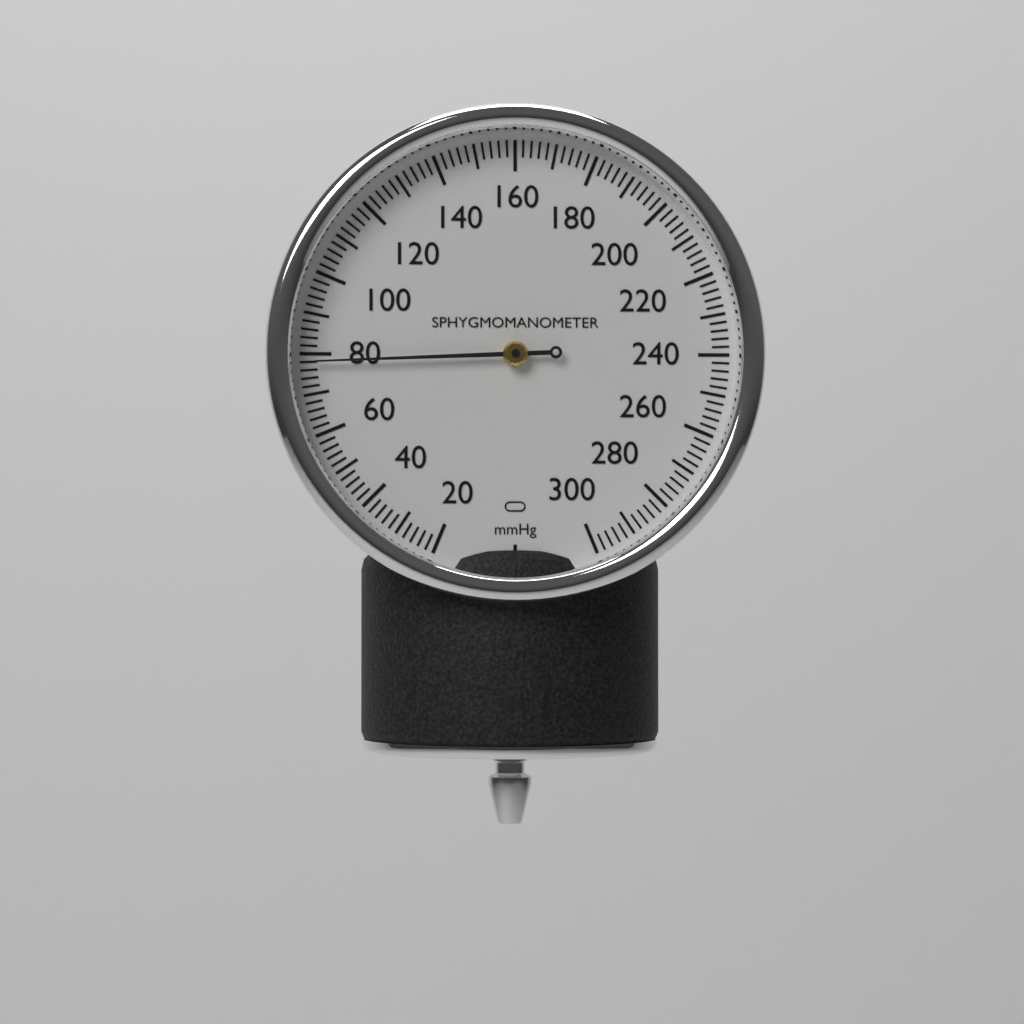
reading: 78 mmHg
